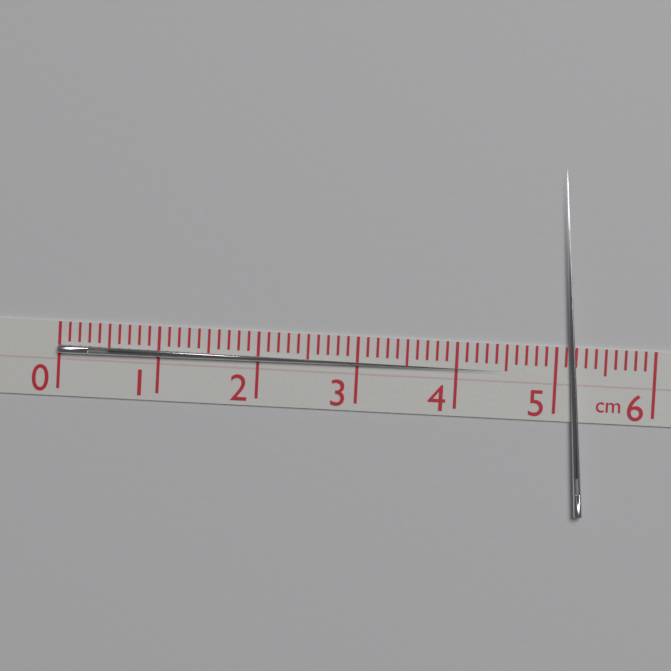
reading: 4.5 cm
